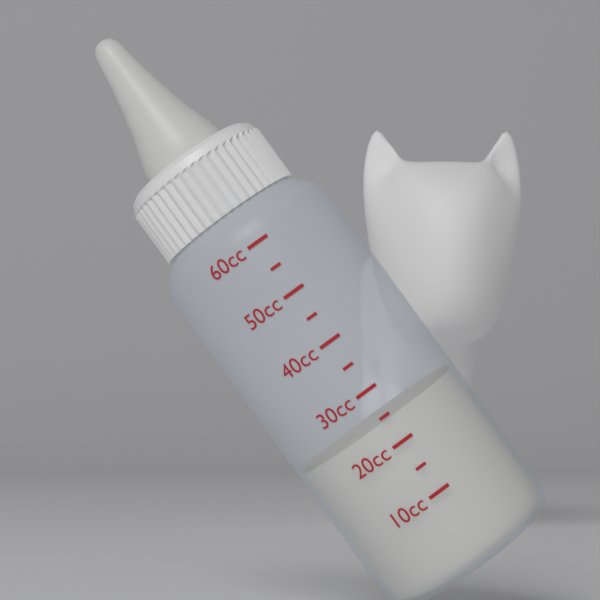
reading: 25 cc
